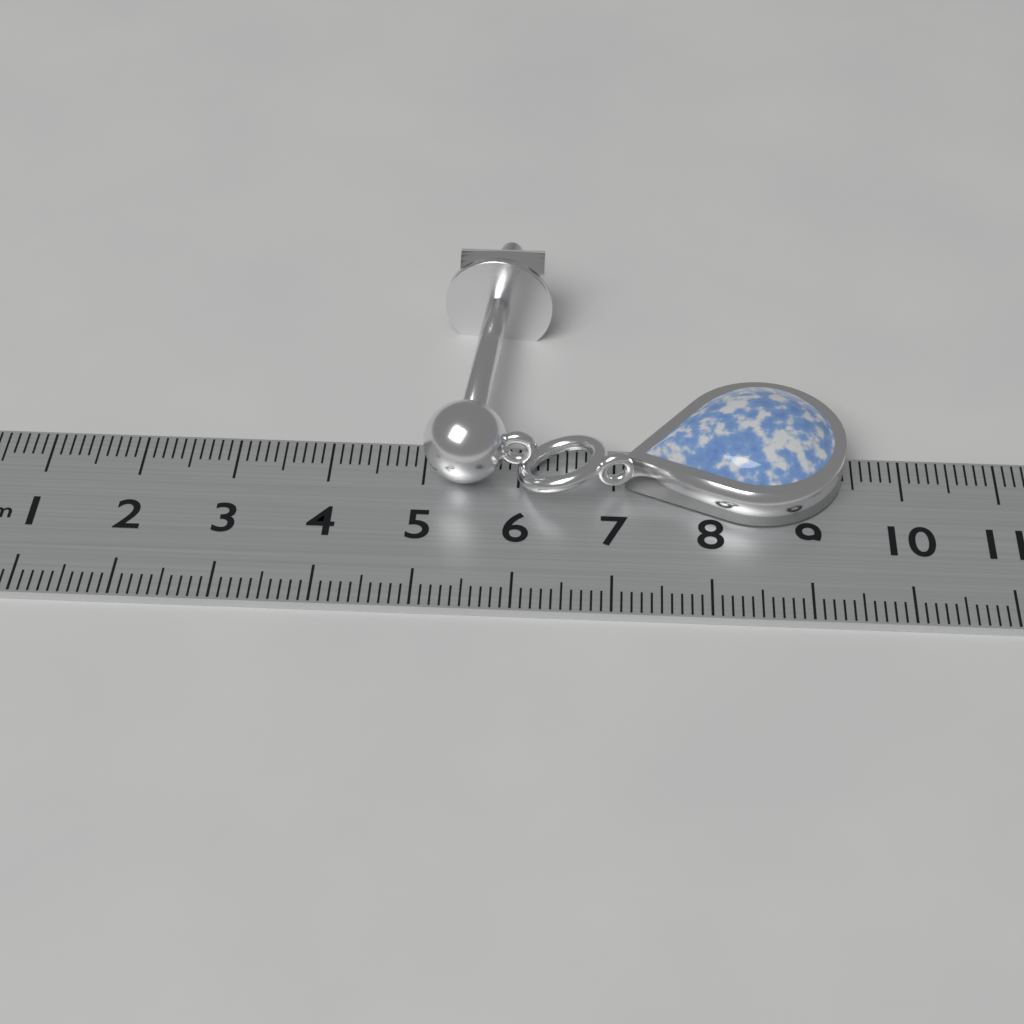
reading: 9.4 cm
